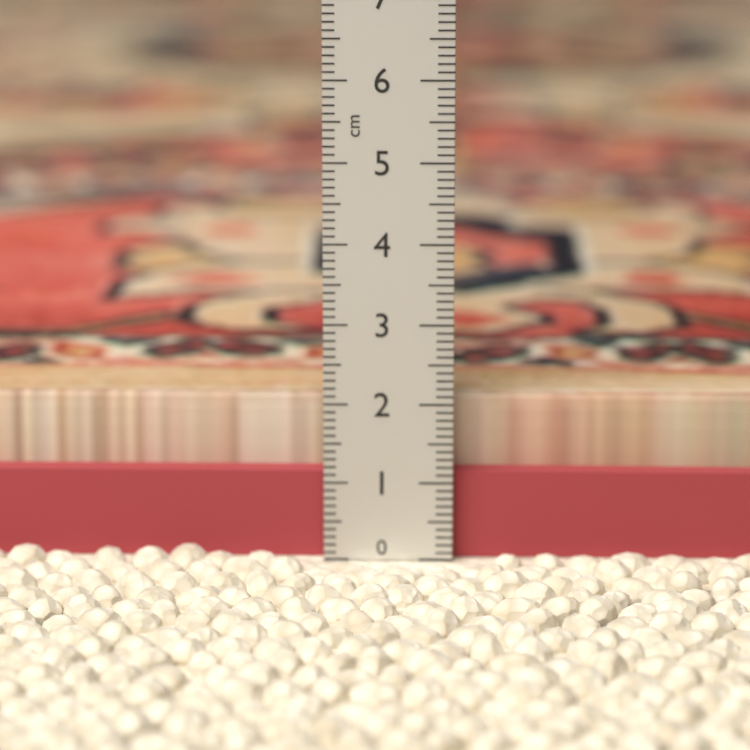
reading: 2.0 cm
